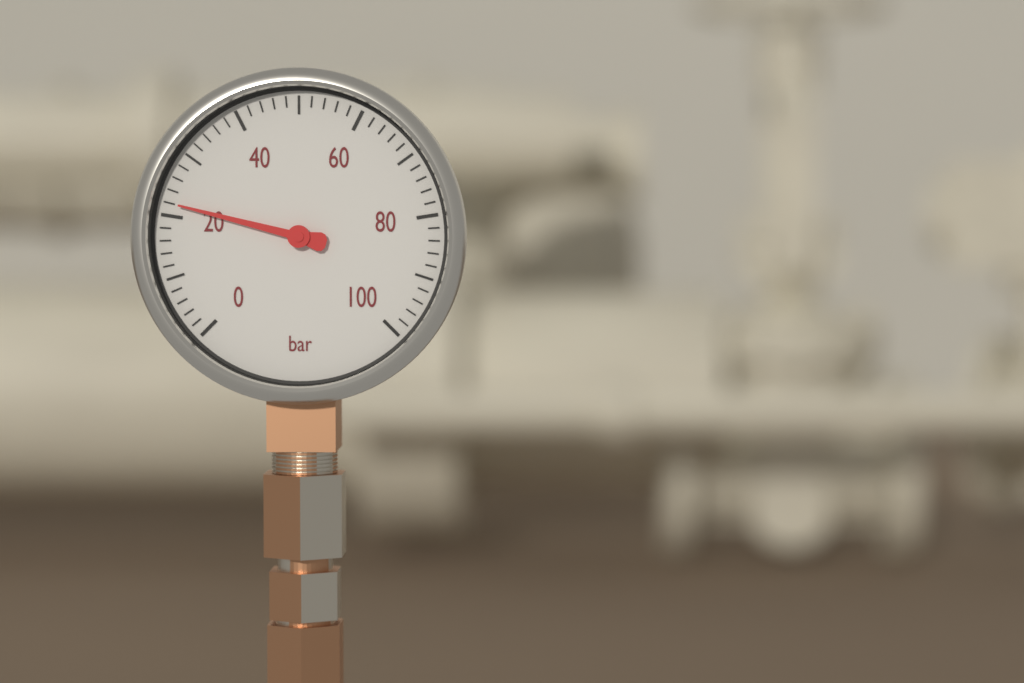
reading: 22 bar
